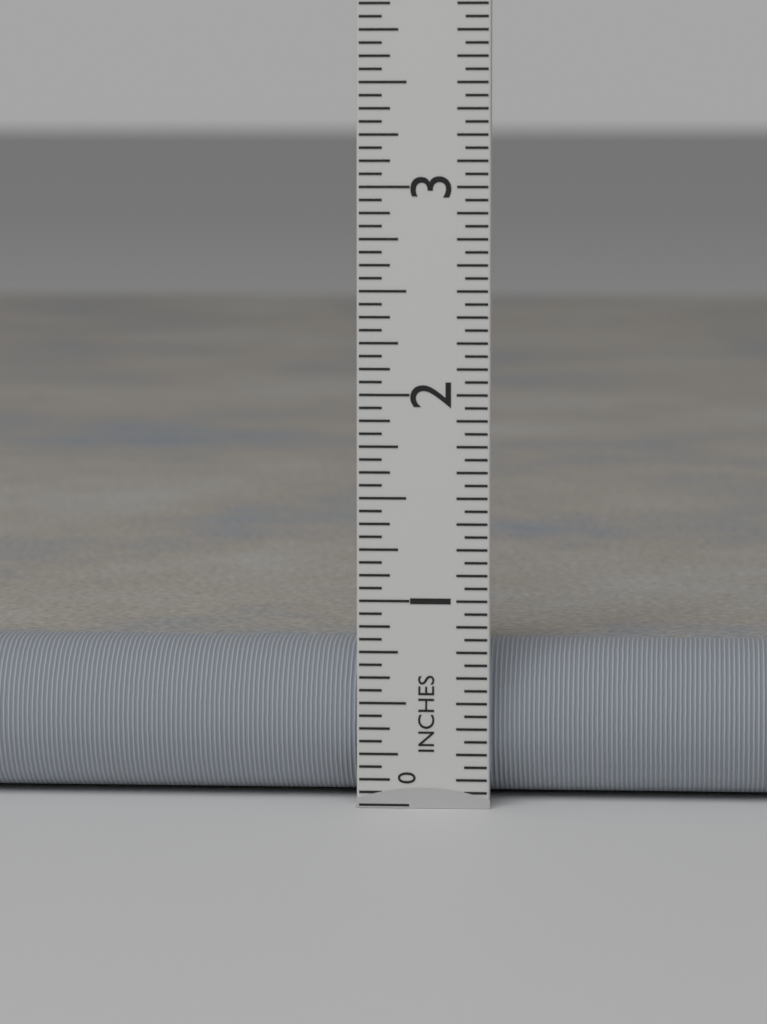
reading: 0.7500 in
